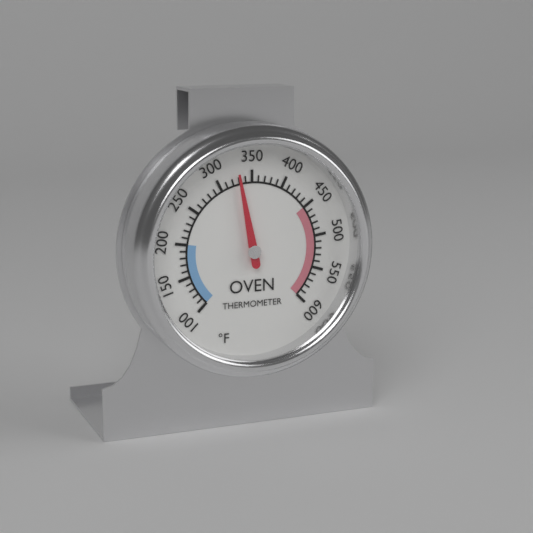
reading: 330 °F
